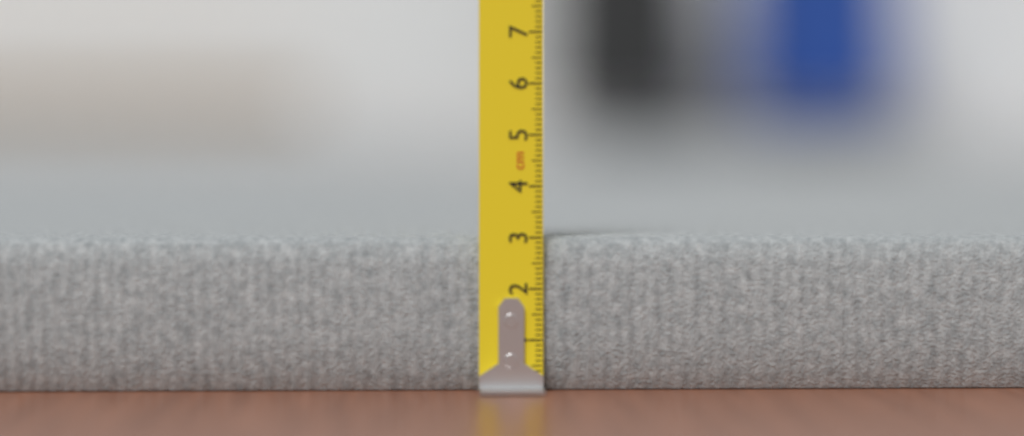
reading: 3.0 cm
